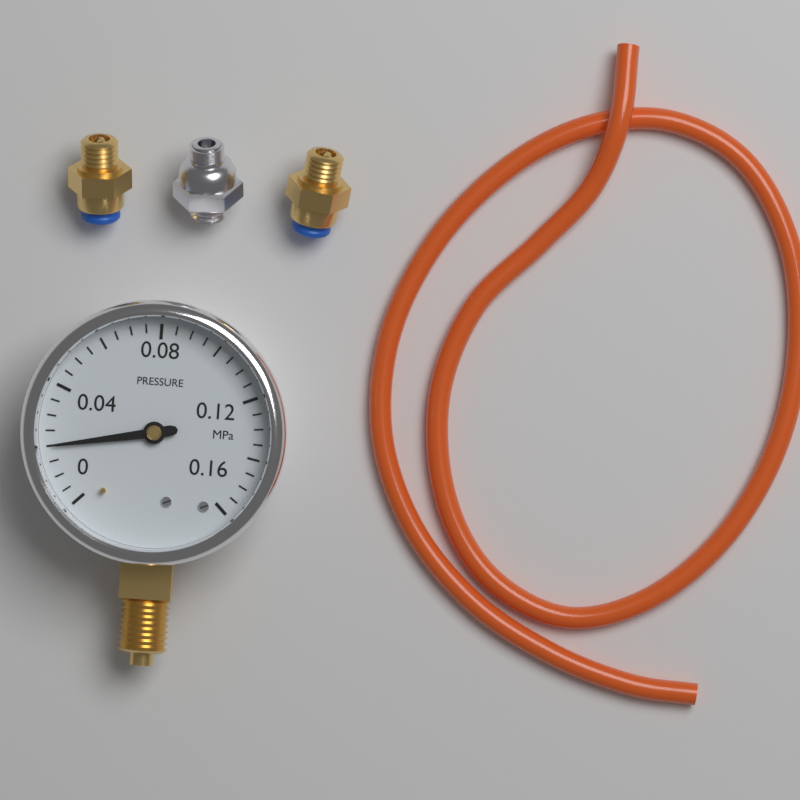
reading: 0.020 MPa
